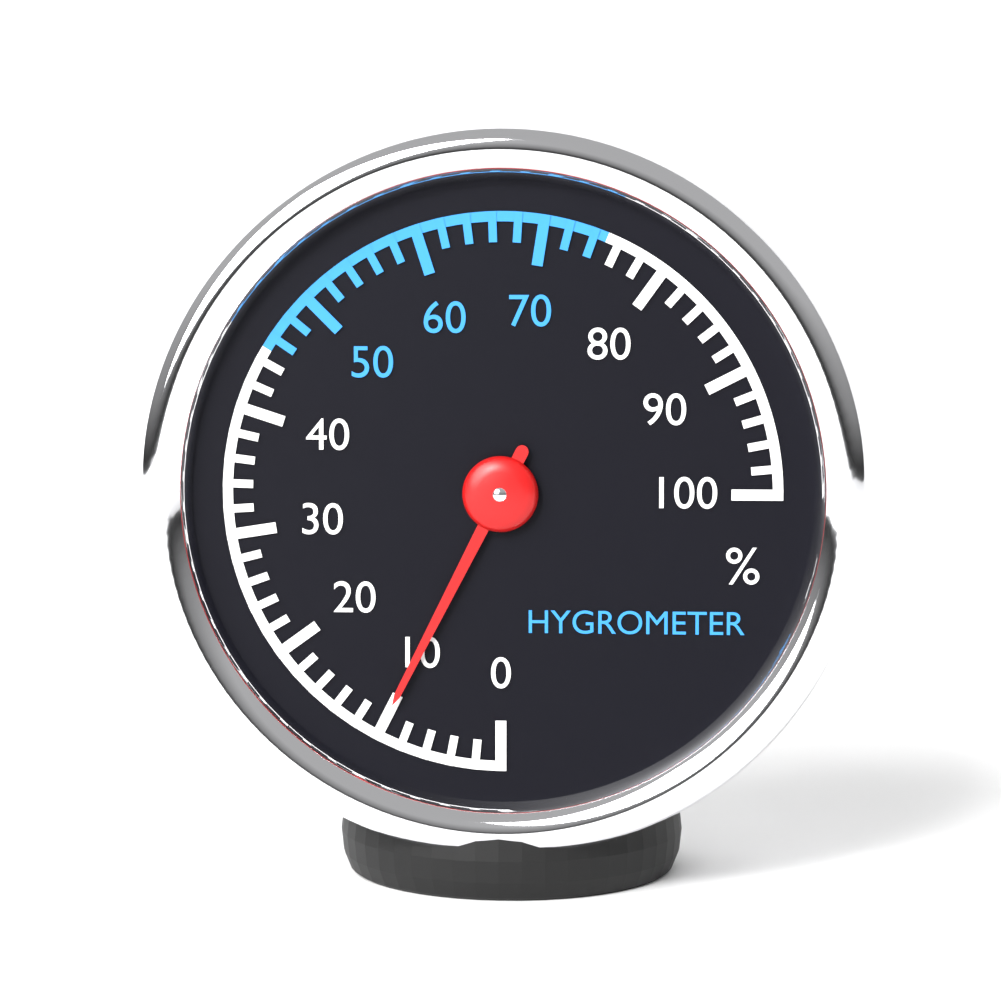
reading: 10 %
